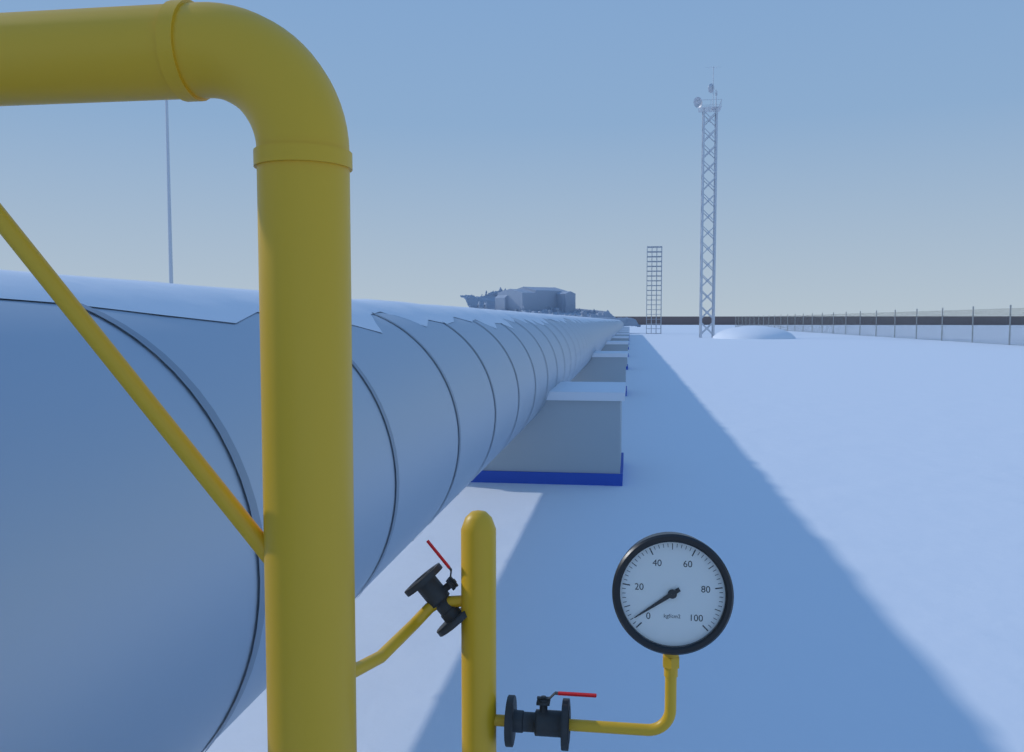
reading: 4 kgf/cm2
